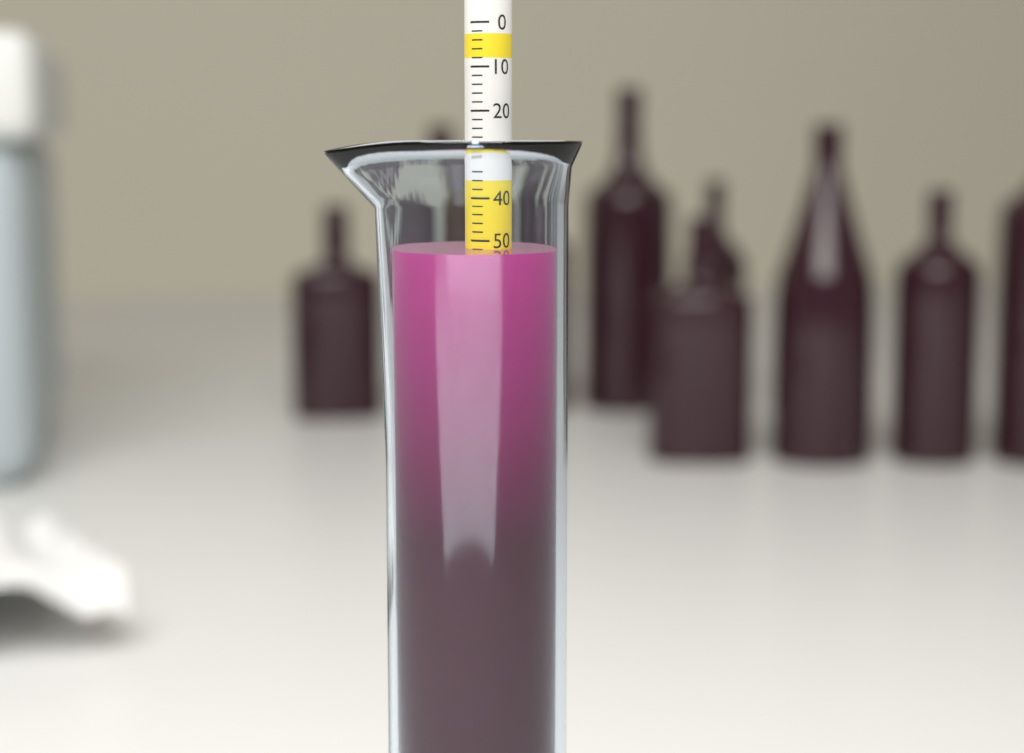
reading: 52 (no unit)
